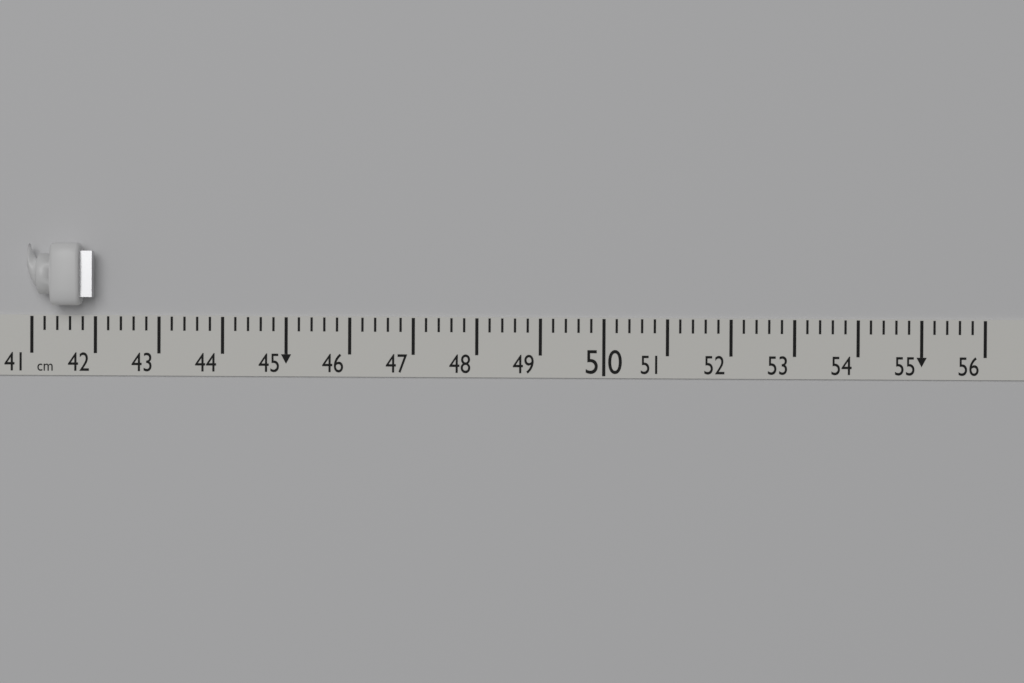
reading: 42.0 cm
